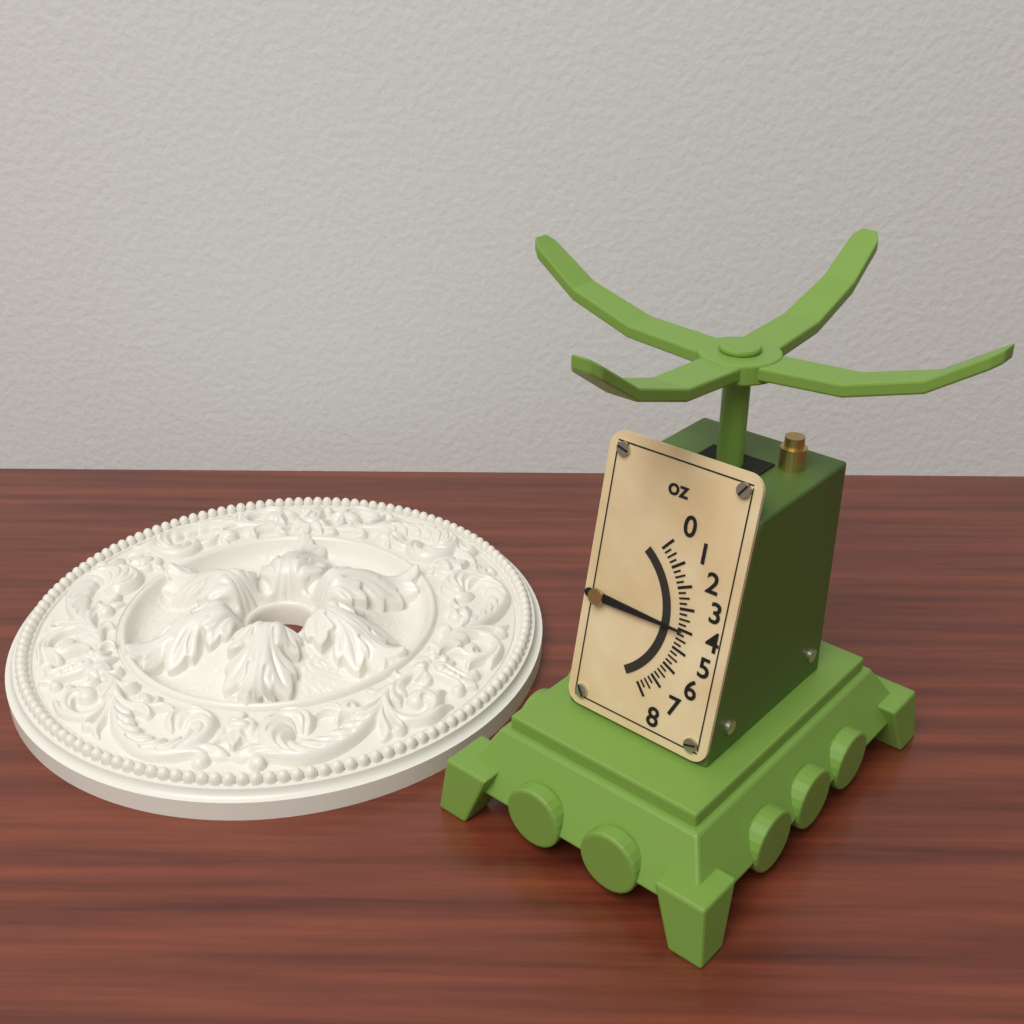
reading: 4.00 oz
